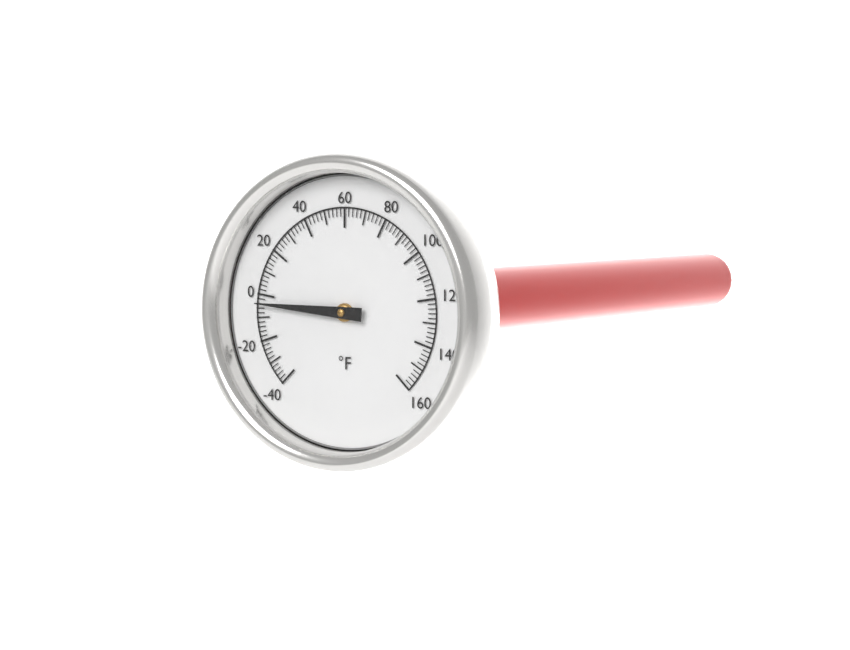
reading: -4 °F
